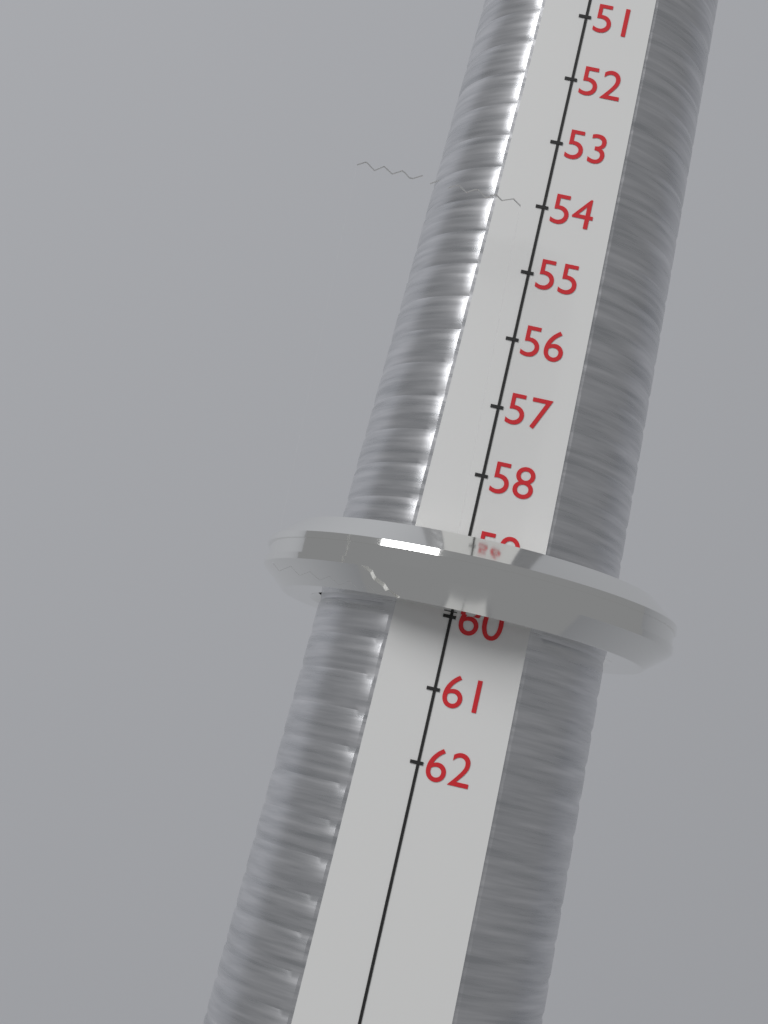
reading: 60 (no unit)
